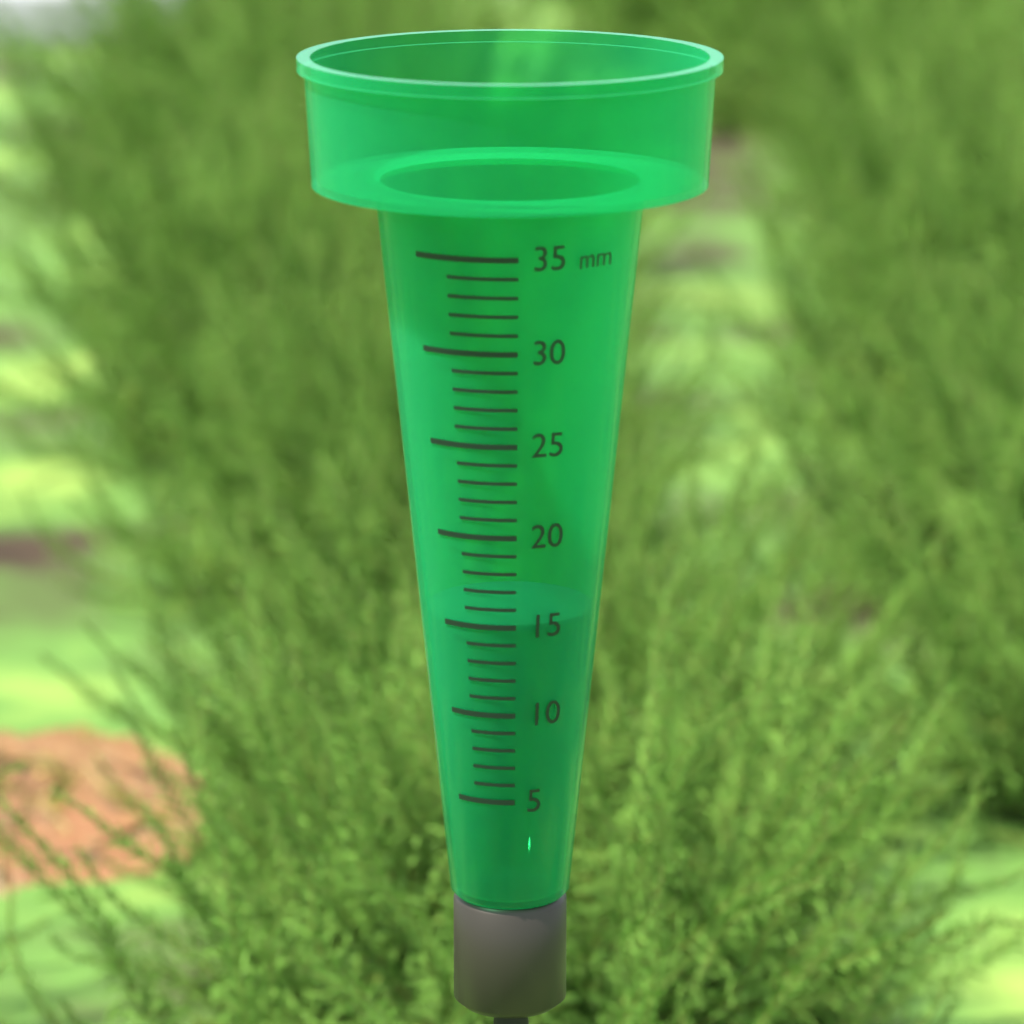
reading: 15 mm
